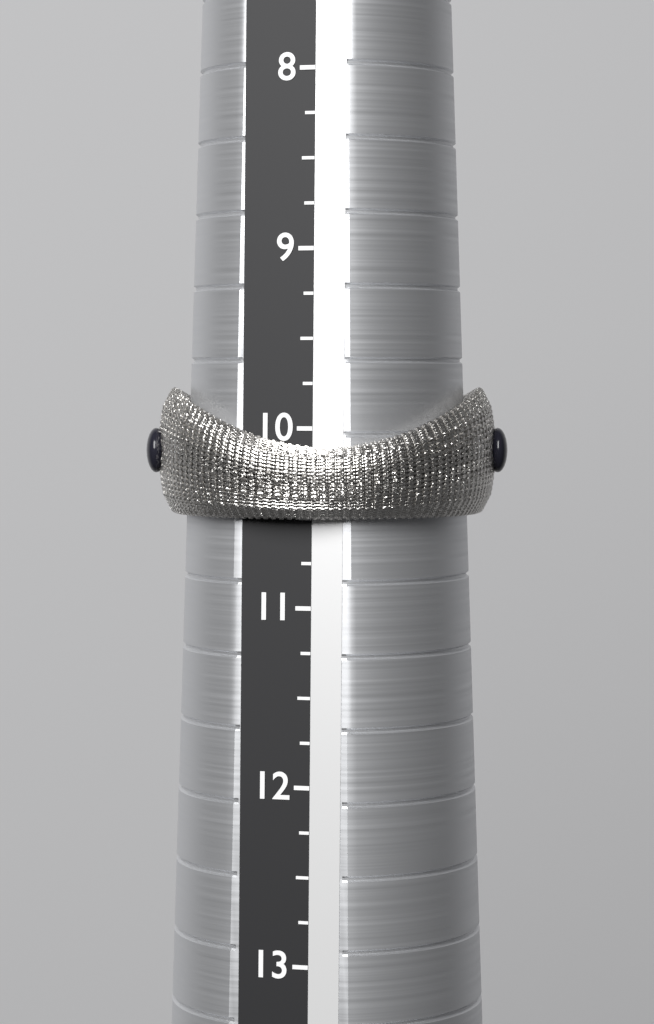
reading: 10.50 (no unit)
